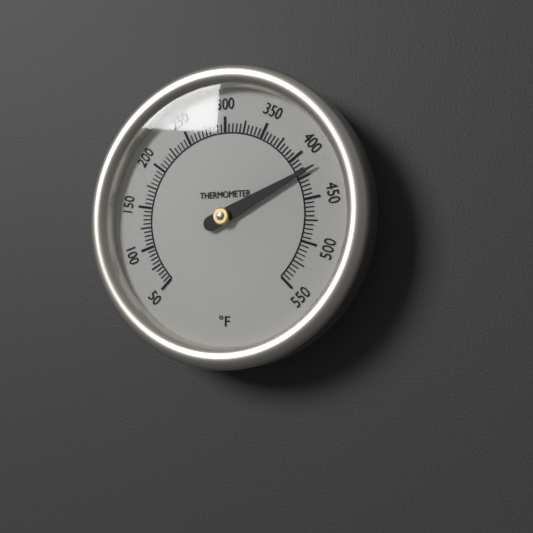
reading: 420 °F
